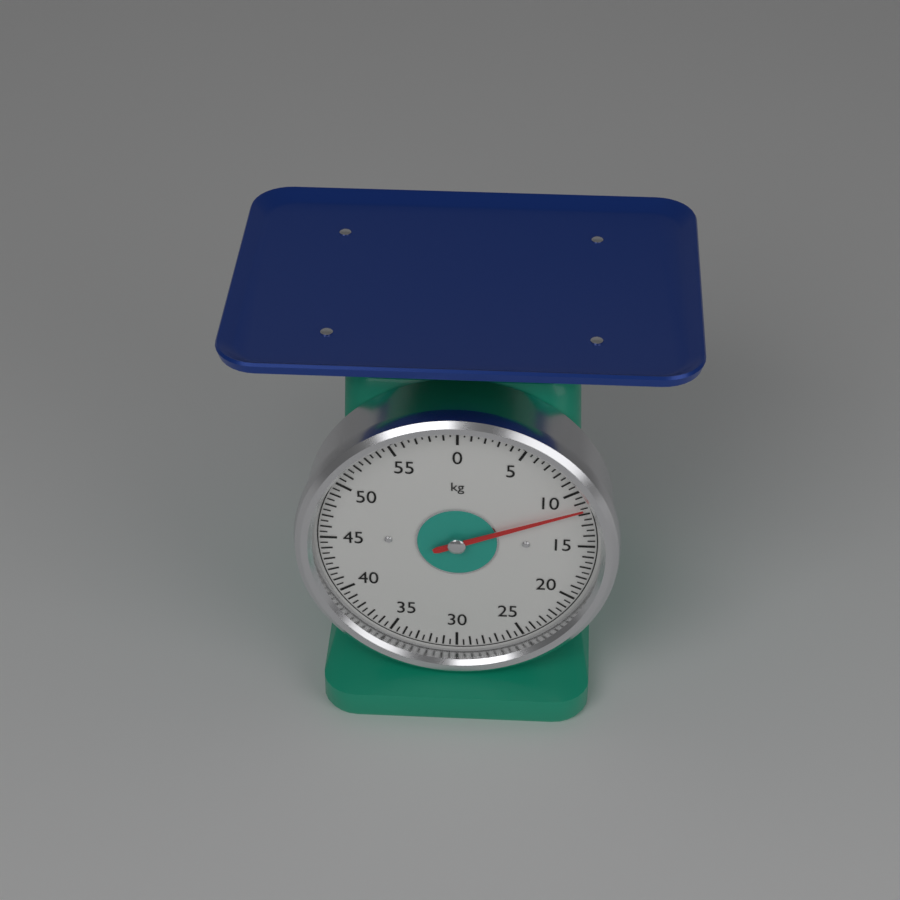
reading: 11.5 kg
